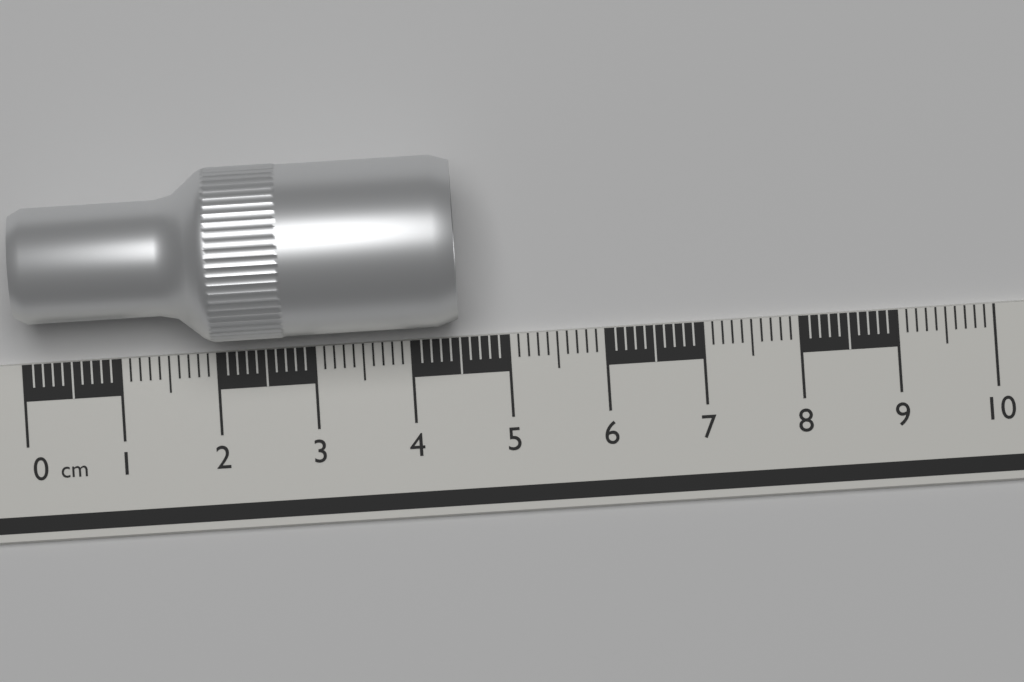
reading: 4.5 cm
